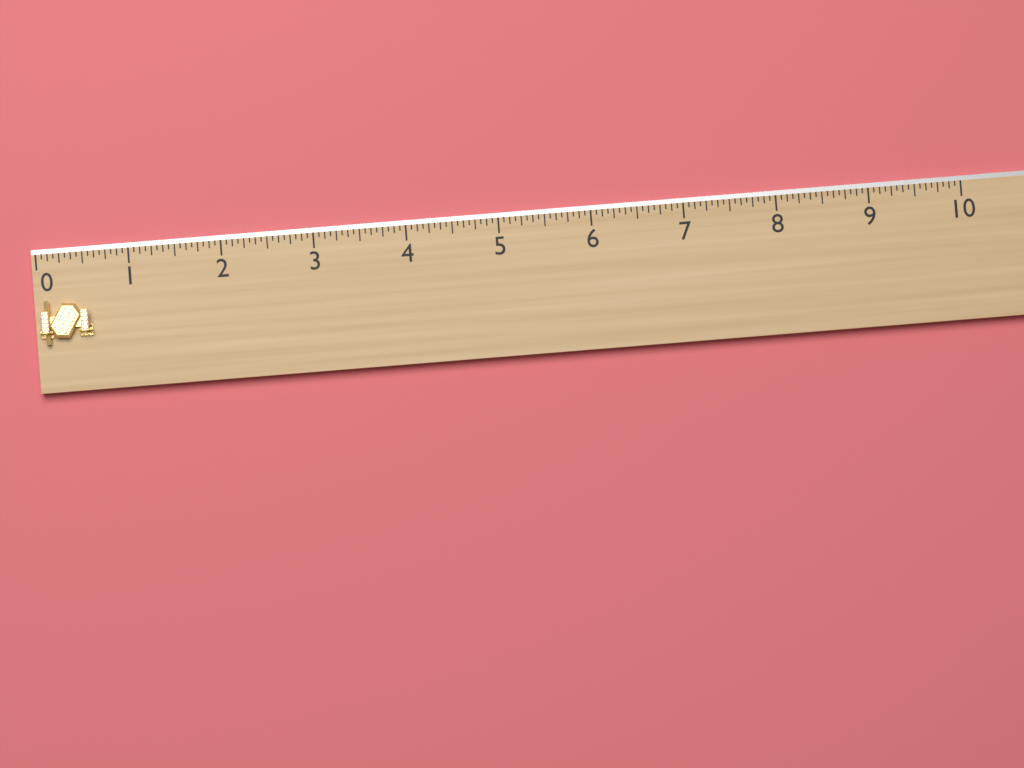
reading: 0.5625 (no unit)
